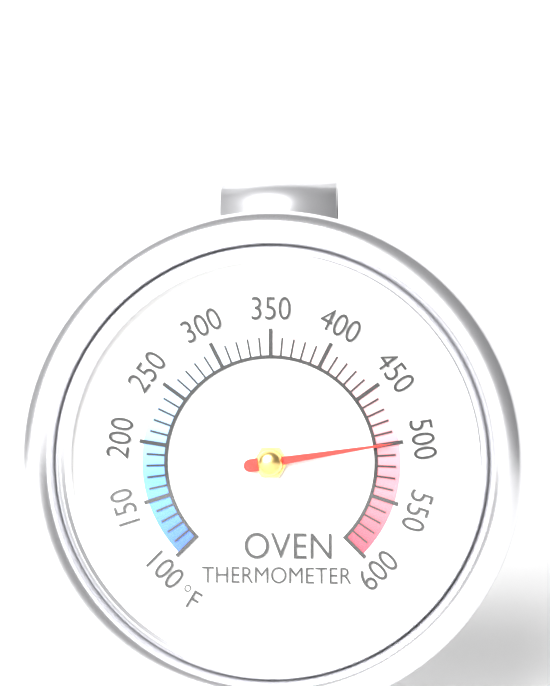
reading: 500 °F
